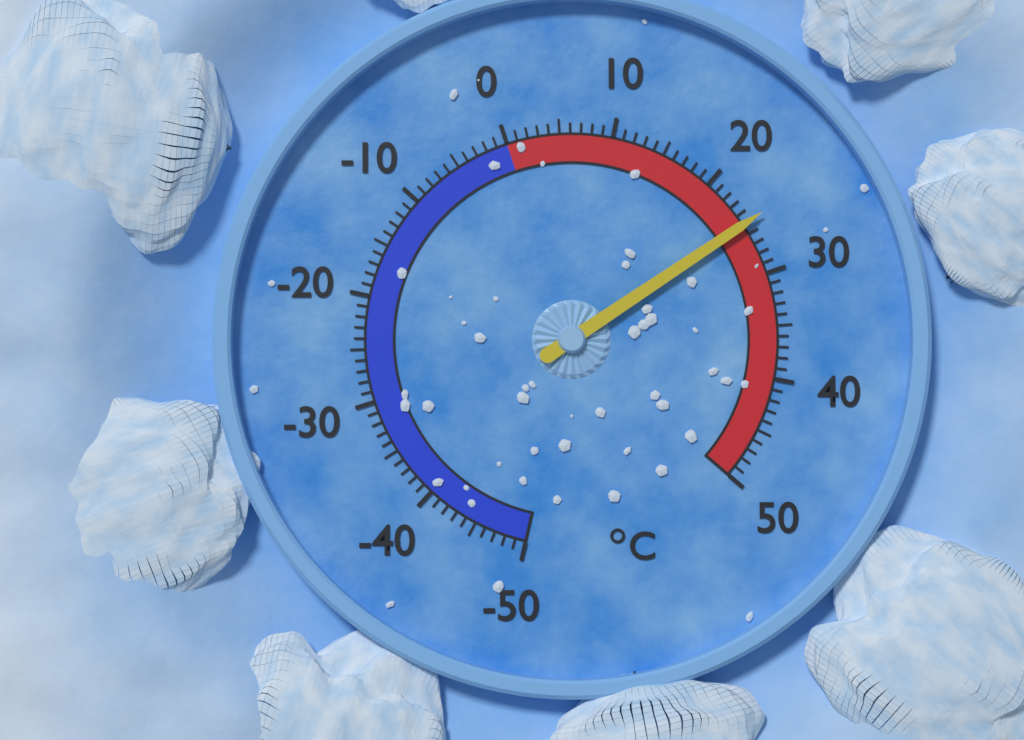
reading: 25 °C
